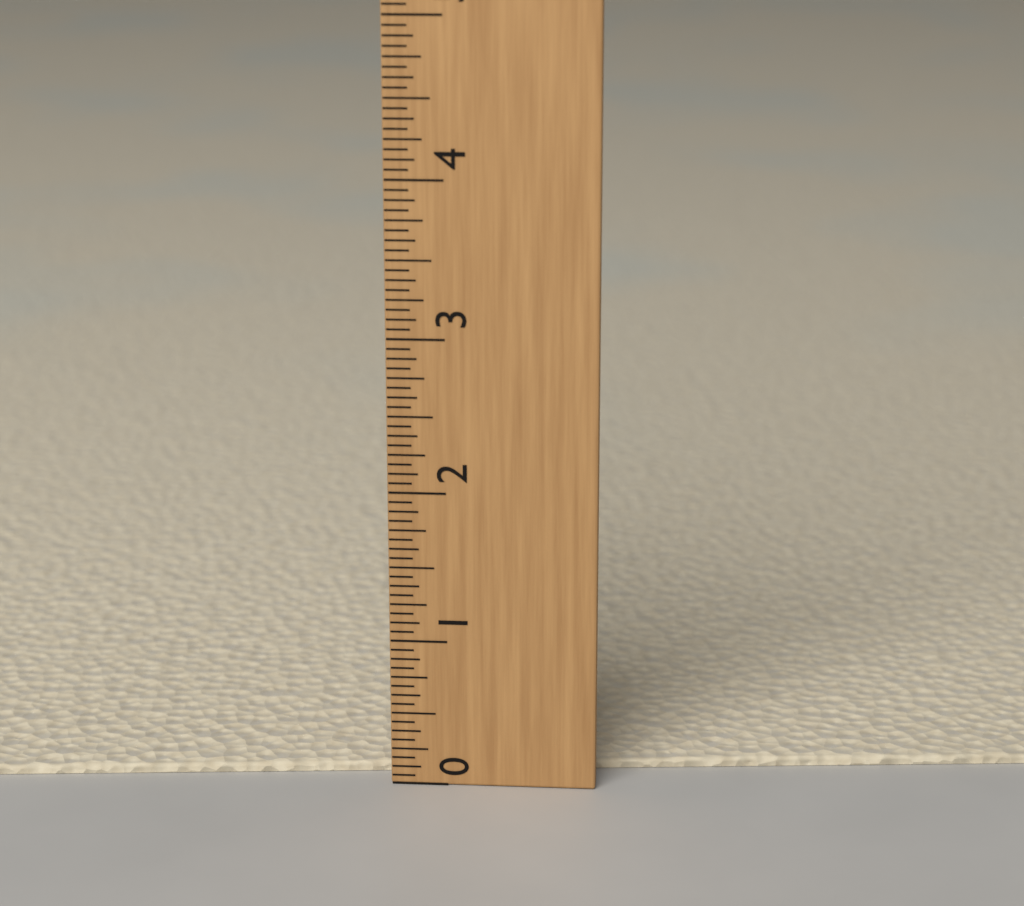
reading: 0.0625 (no unit)
